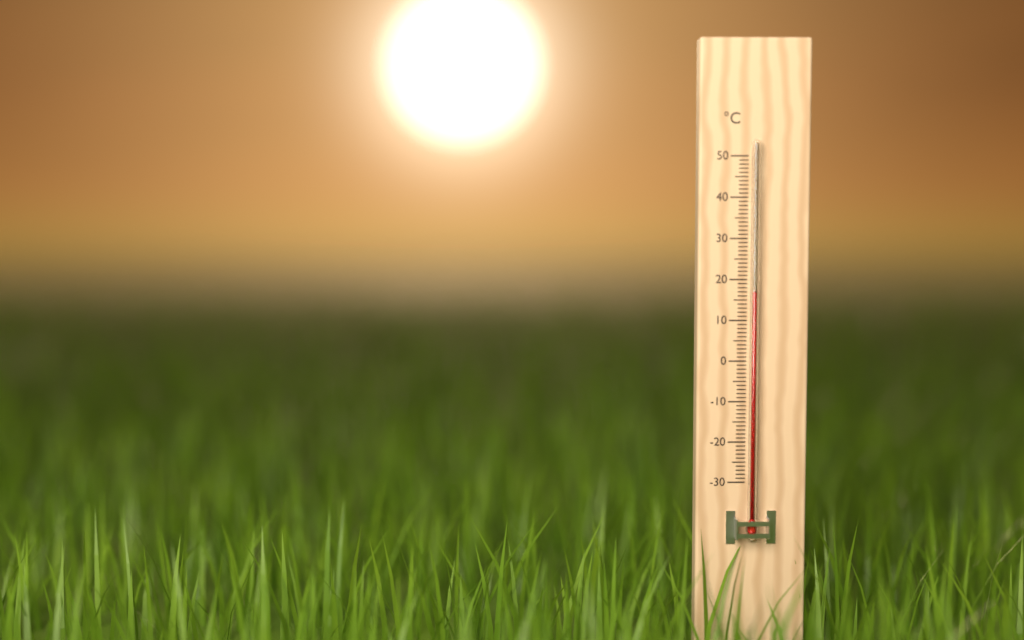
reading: 17 °C
